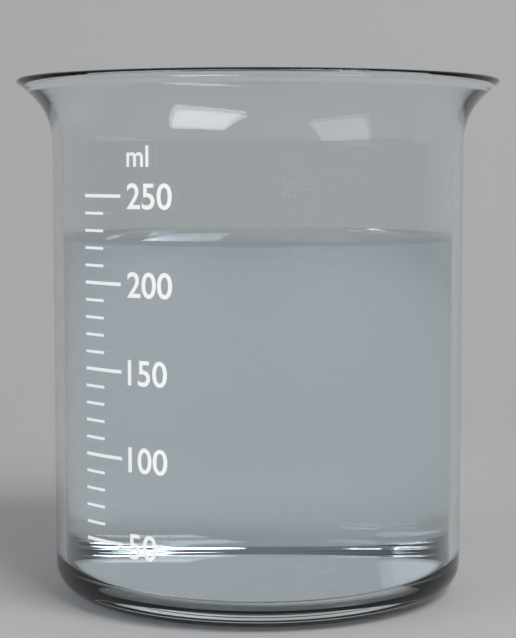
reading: 225 ml
